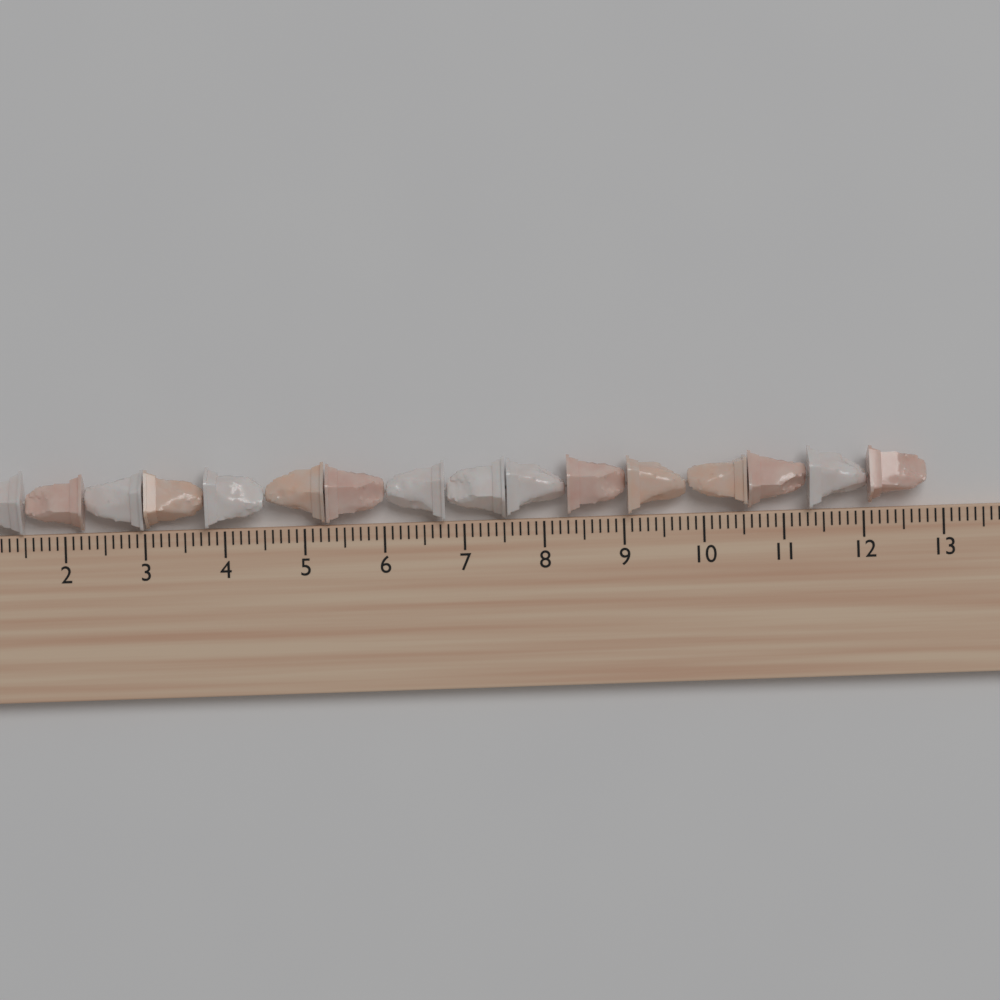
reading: 12.8 cm
